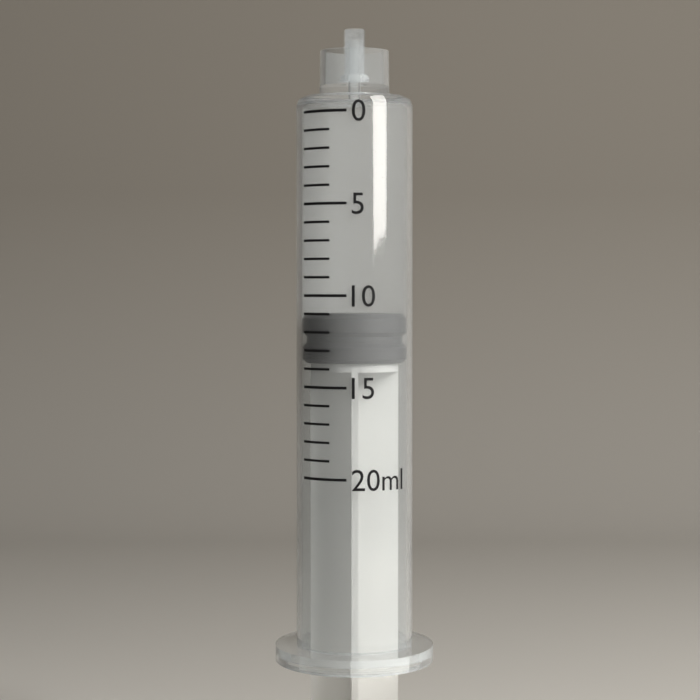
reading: 11 ml
